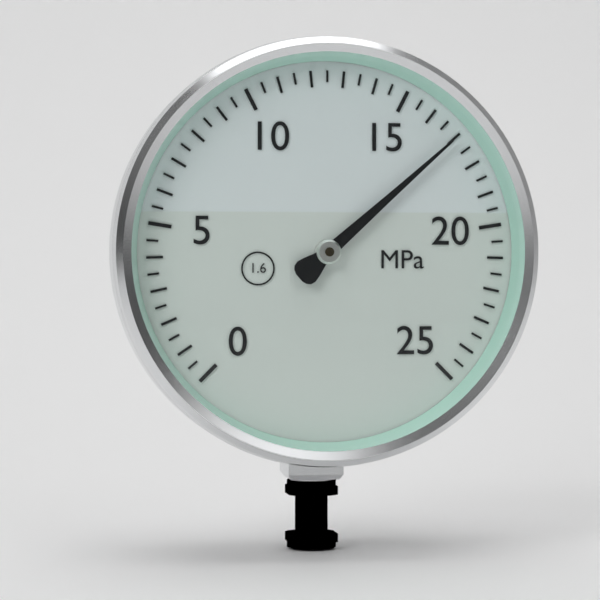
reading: 17.0 MPa
